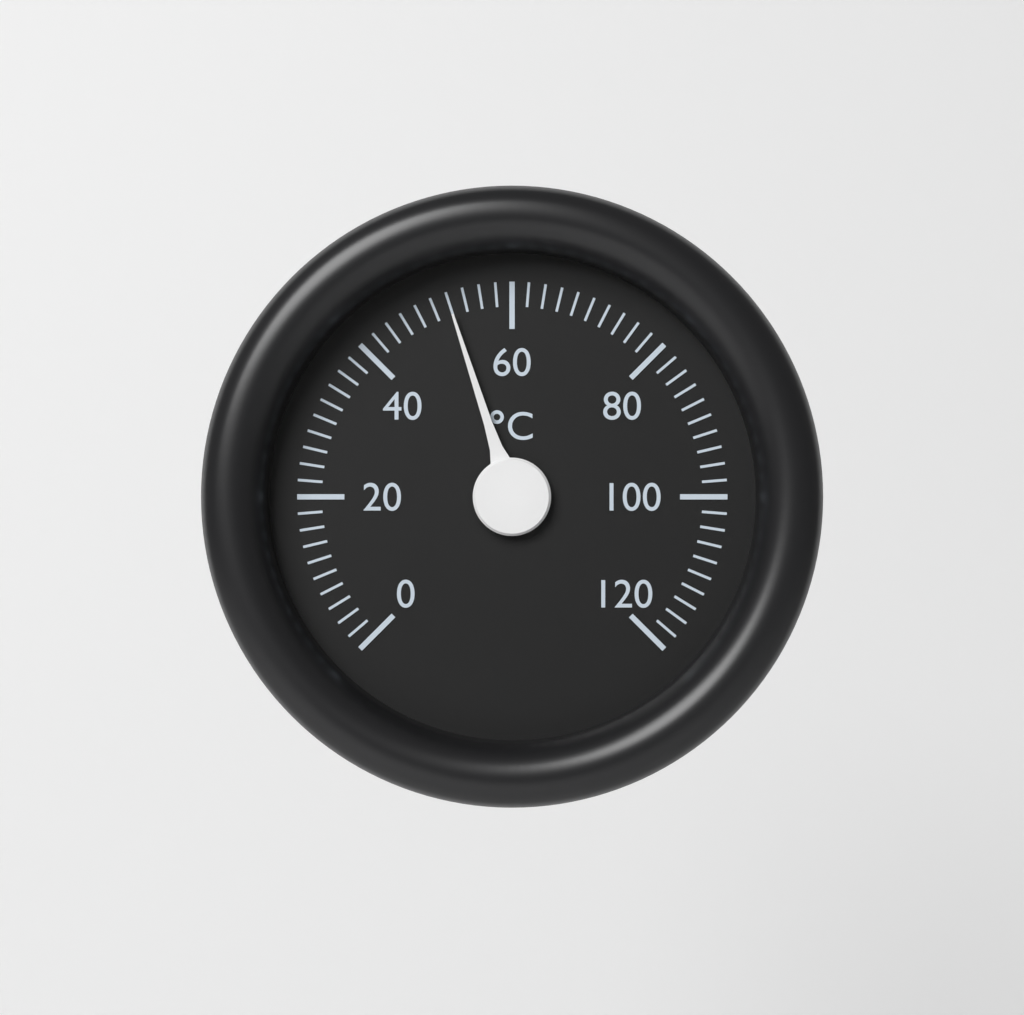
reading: 52 °C
